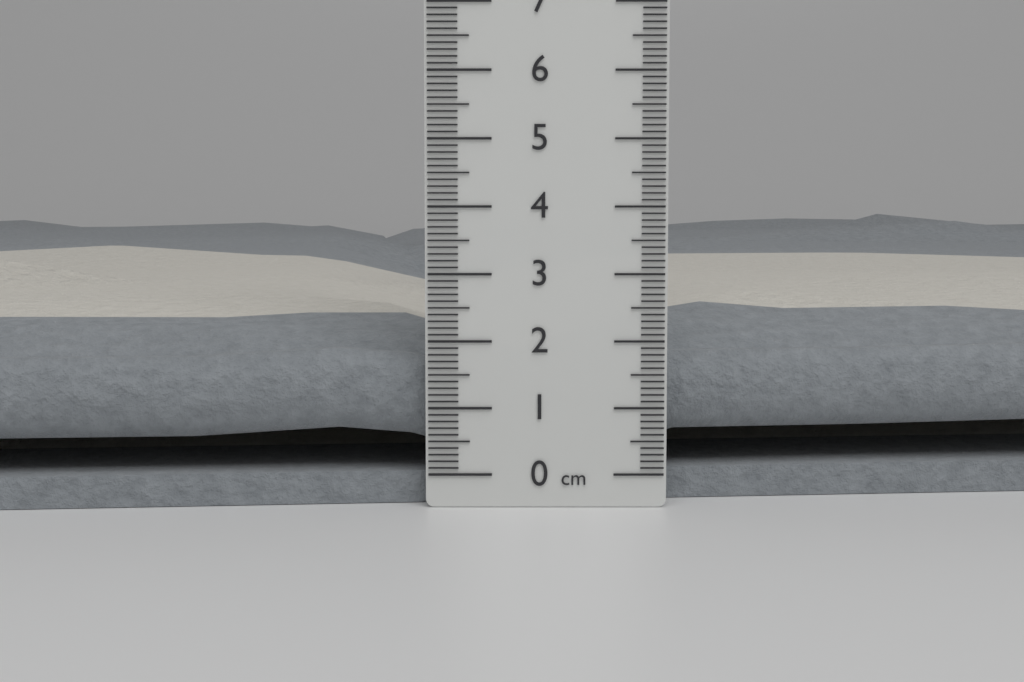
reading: 3.5 cm
